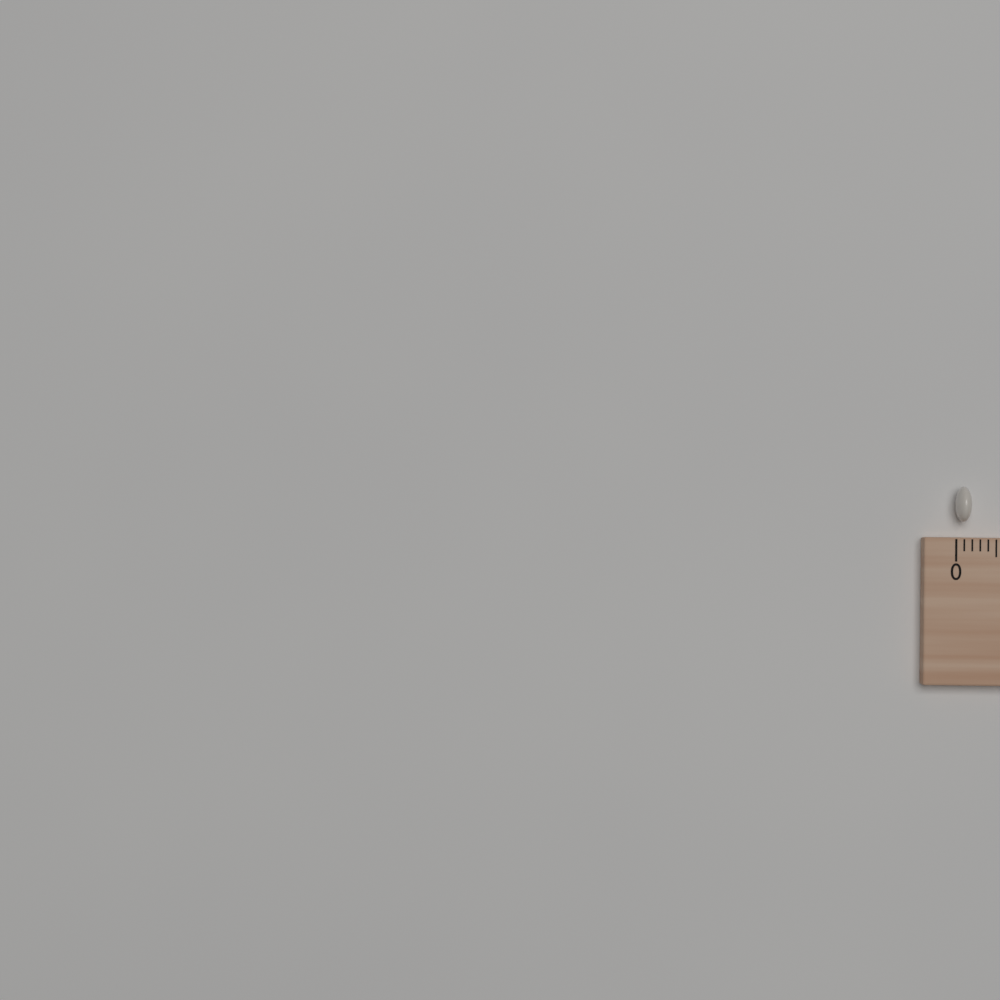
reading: 0.2 (no unit)
